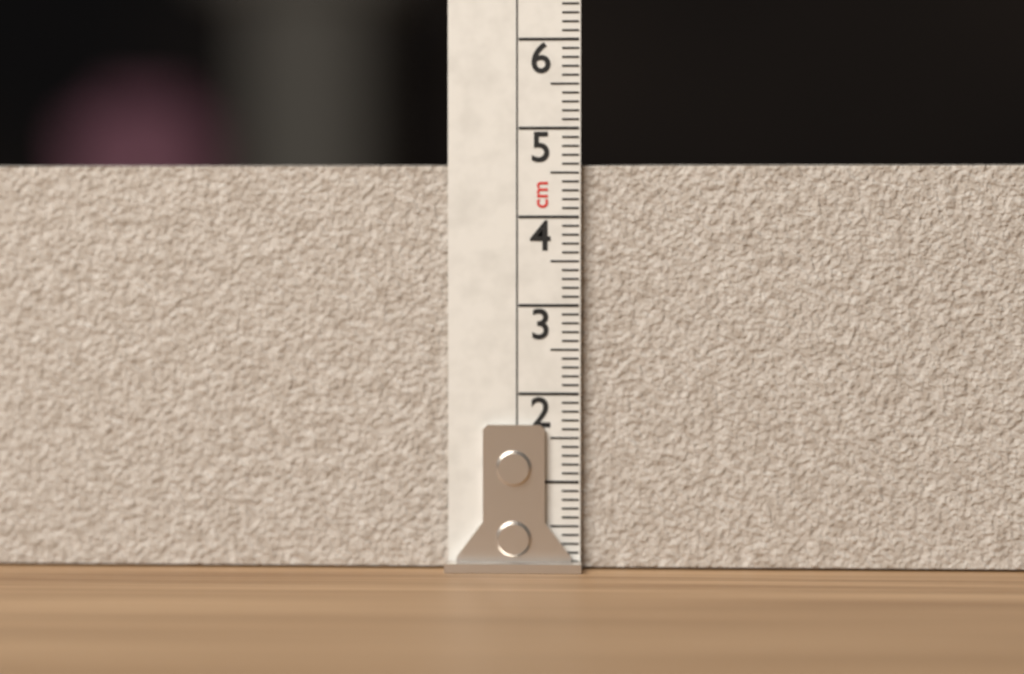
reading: 4.6 cm
